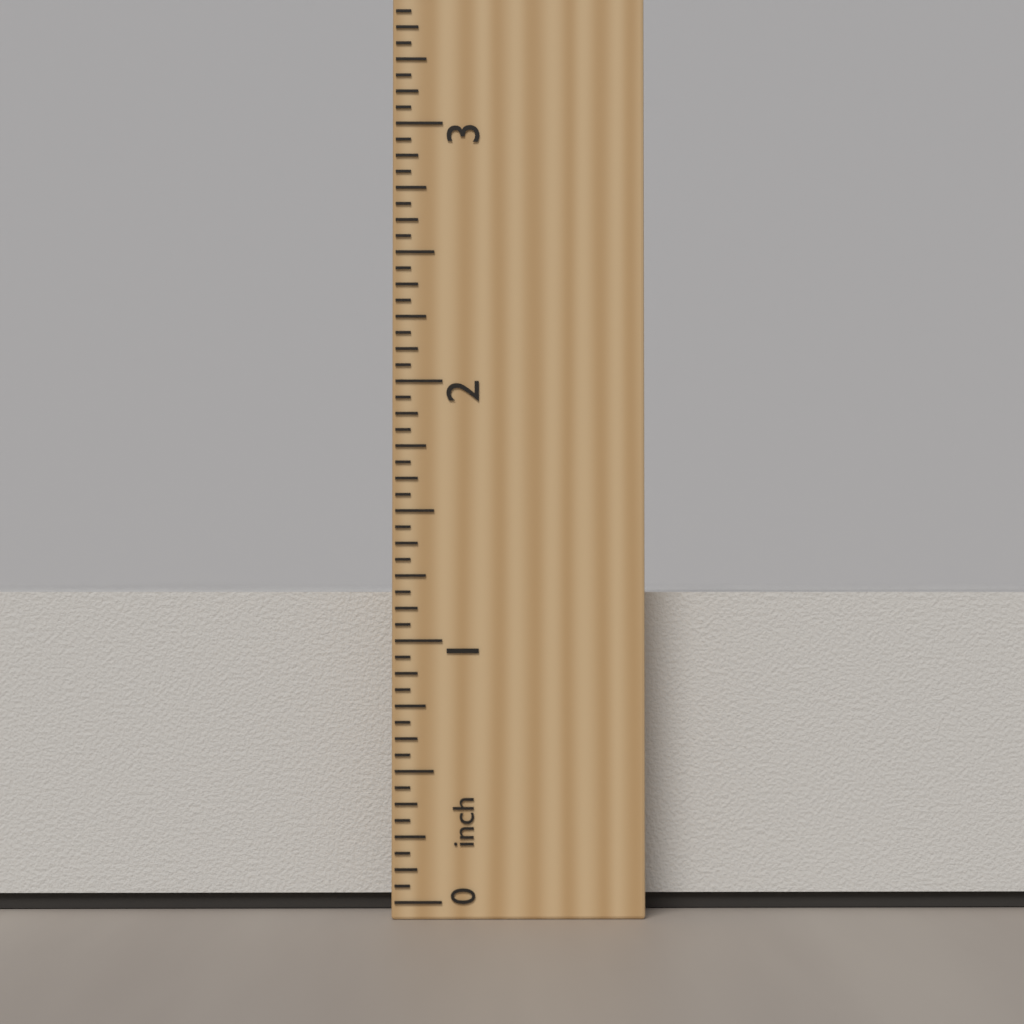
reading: 1.1875 inch
